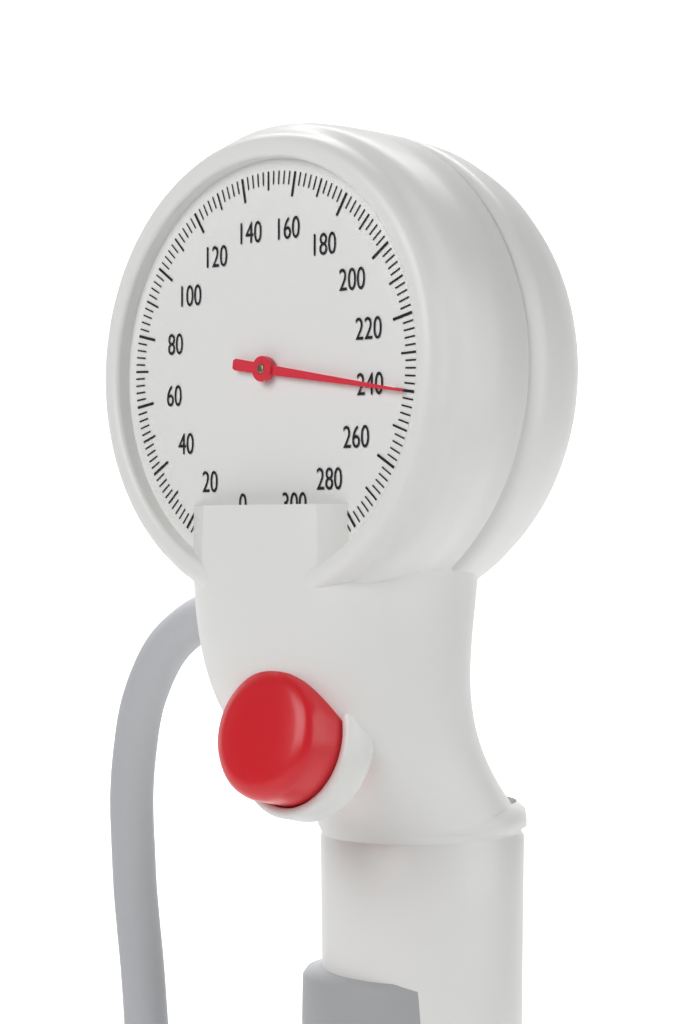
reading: 240 mmHg
